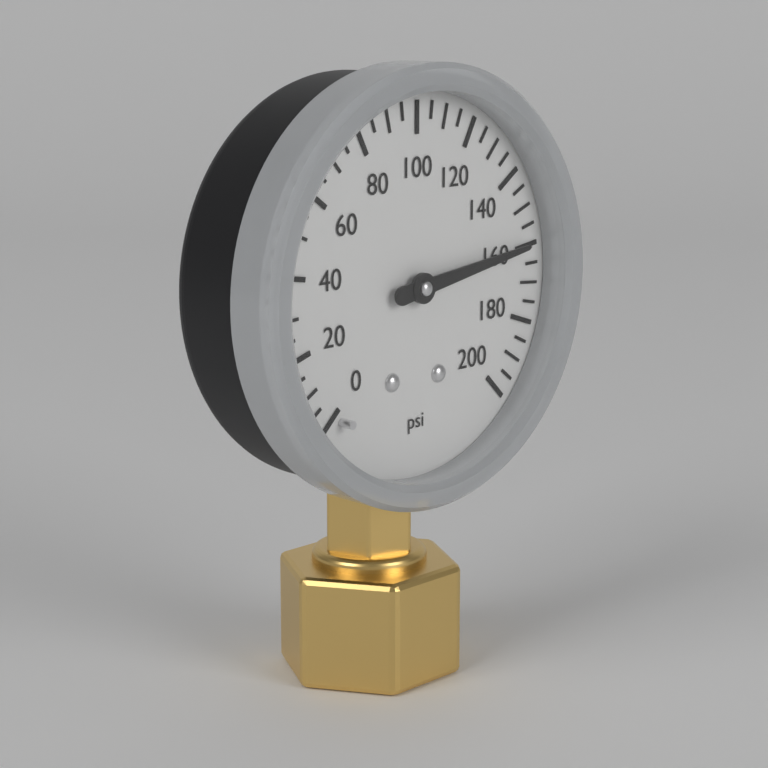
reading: 160 psi
